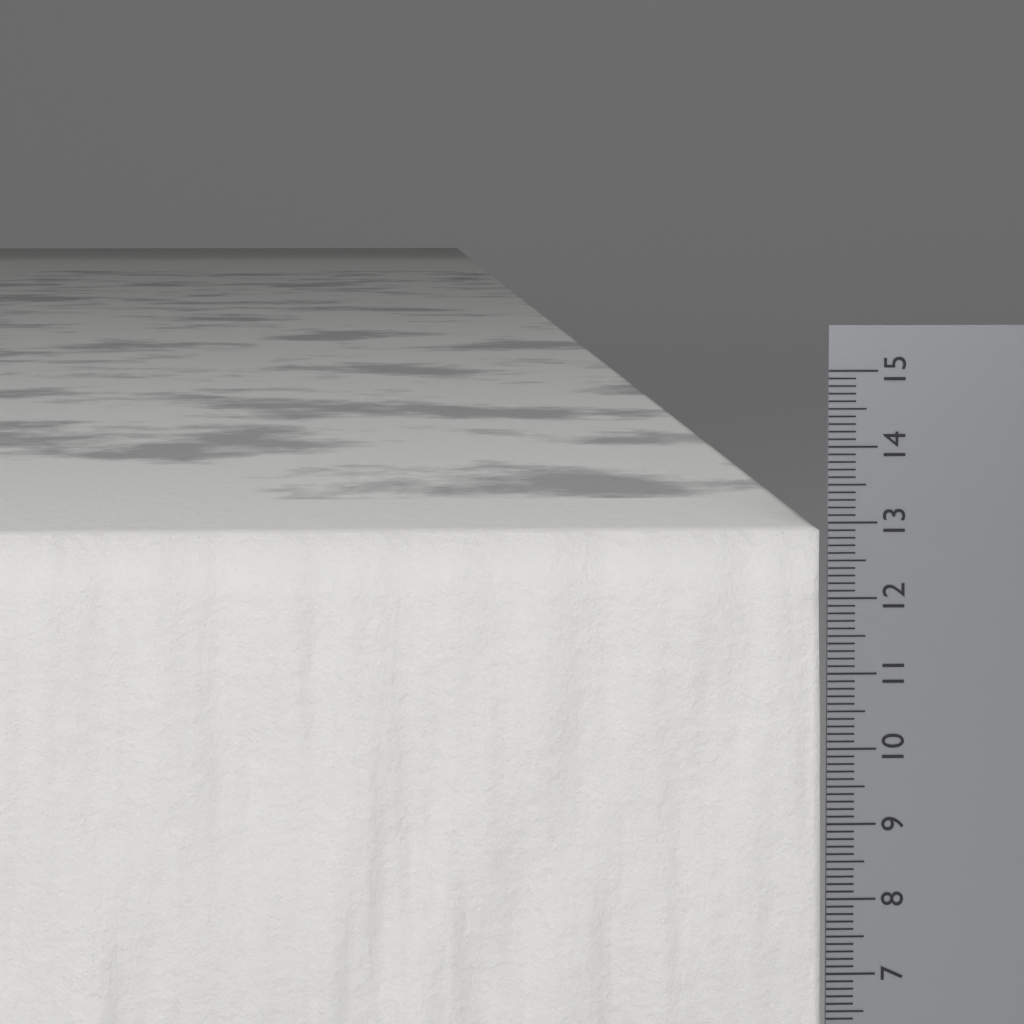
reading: 12.9 cm
